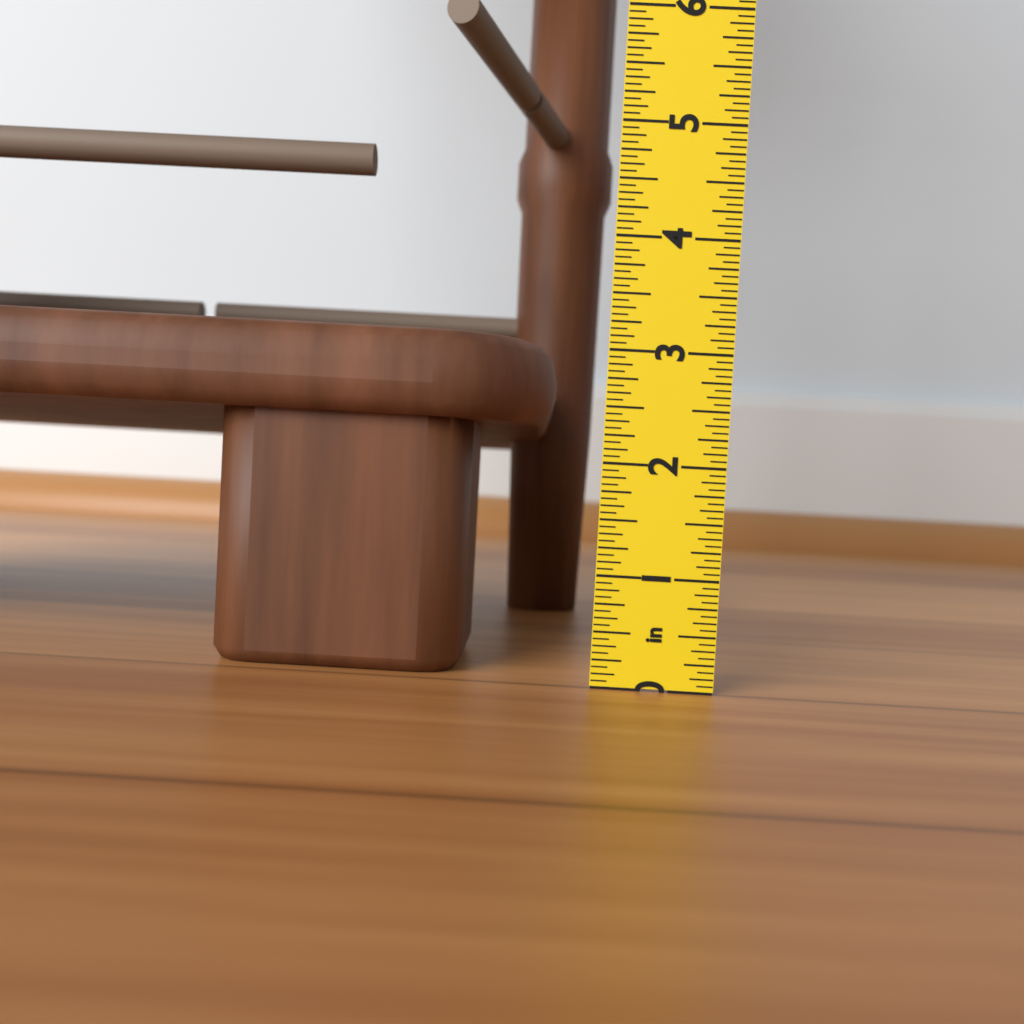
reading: 3.1250 in
